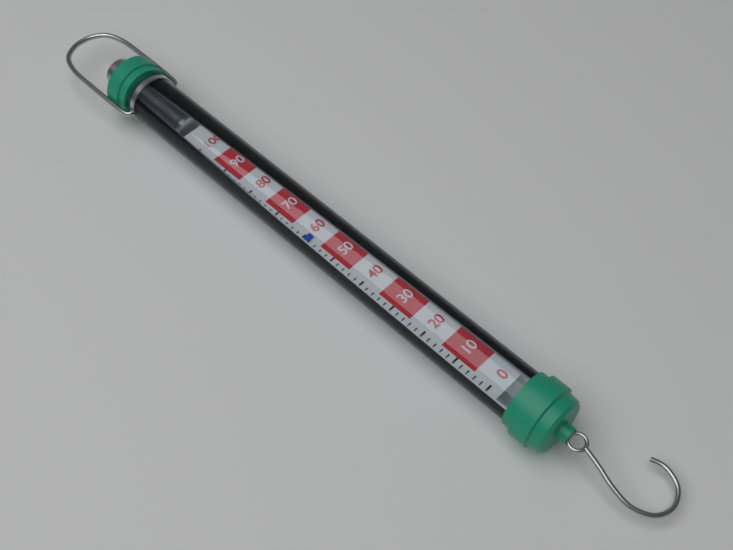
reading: 58 (no unit)
